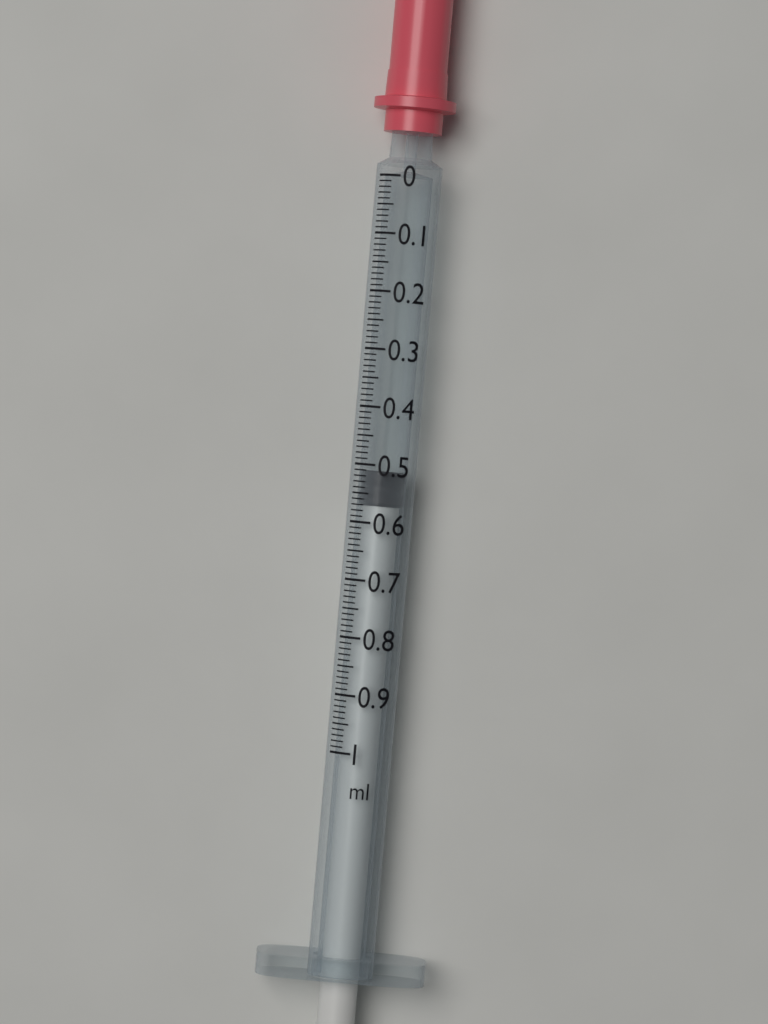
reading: 0.51 ml
